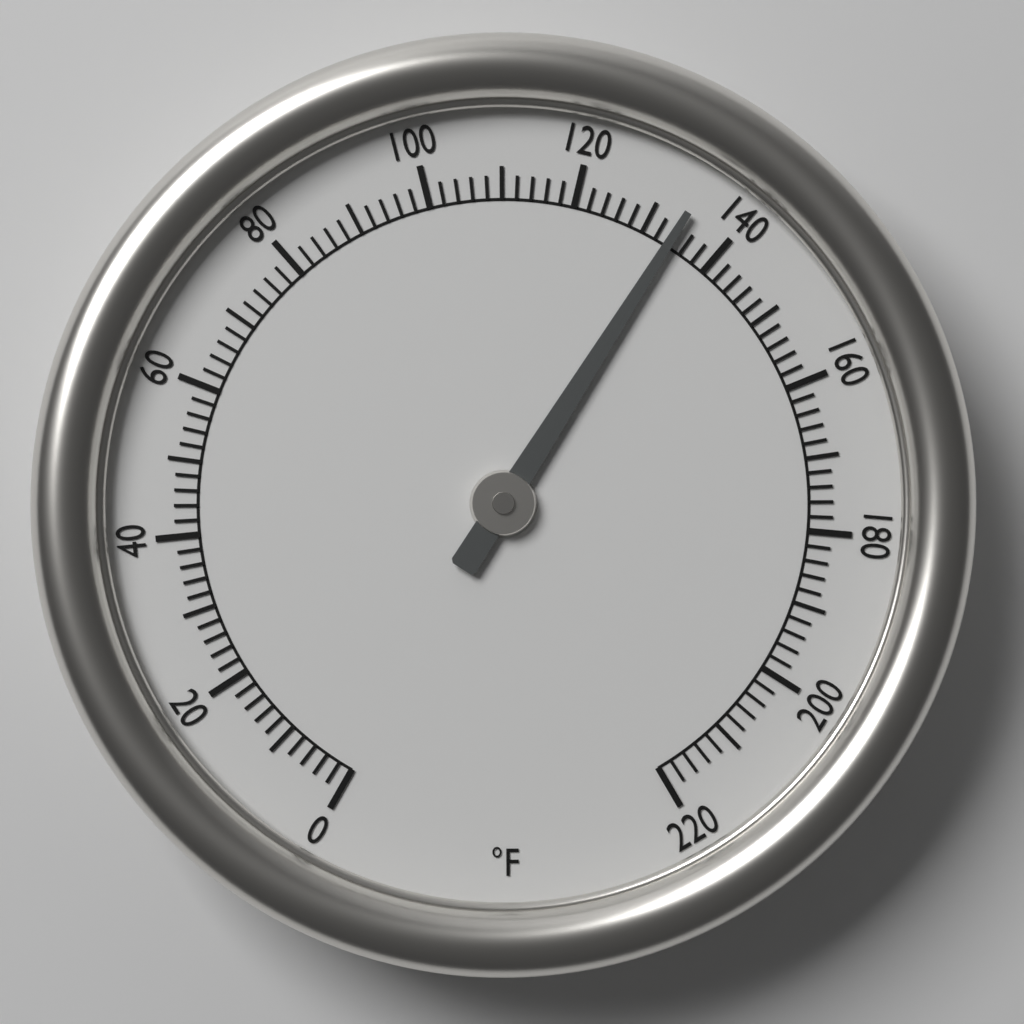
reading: 134 °F
